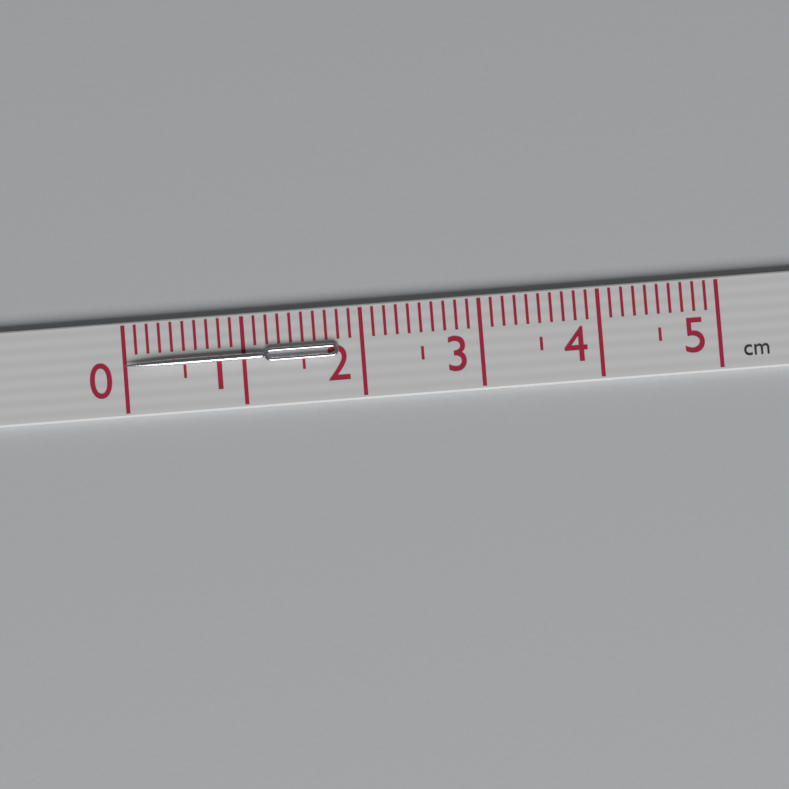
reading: 1.8 cm
